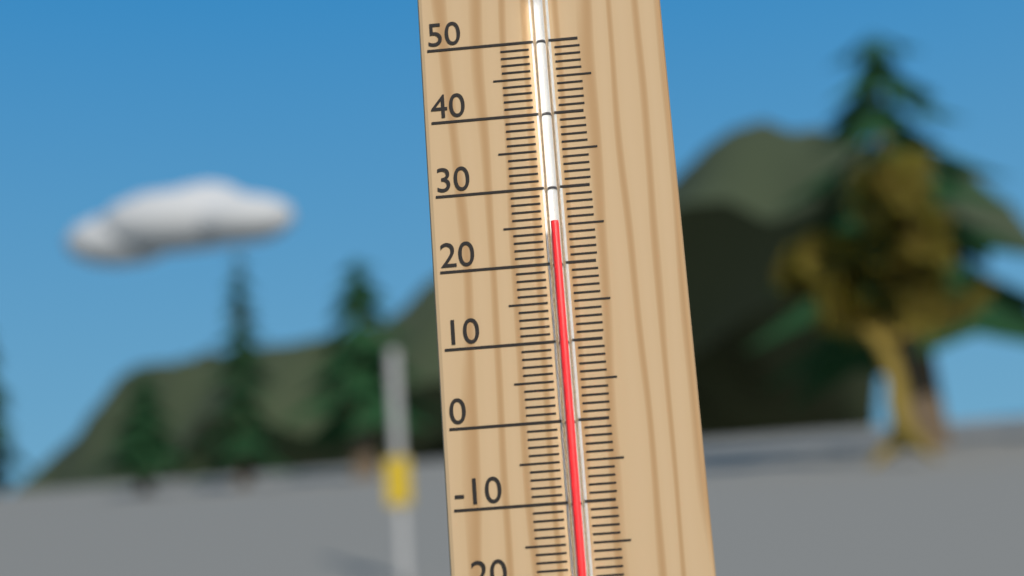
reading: 25 °C
